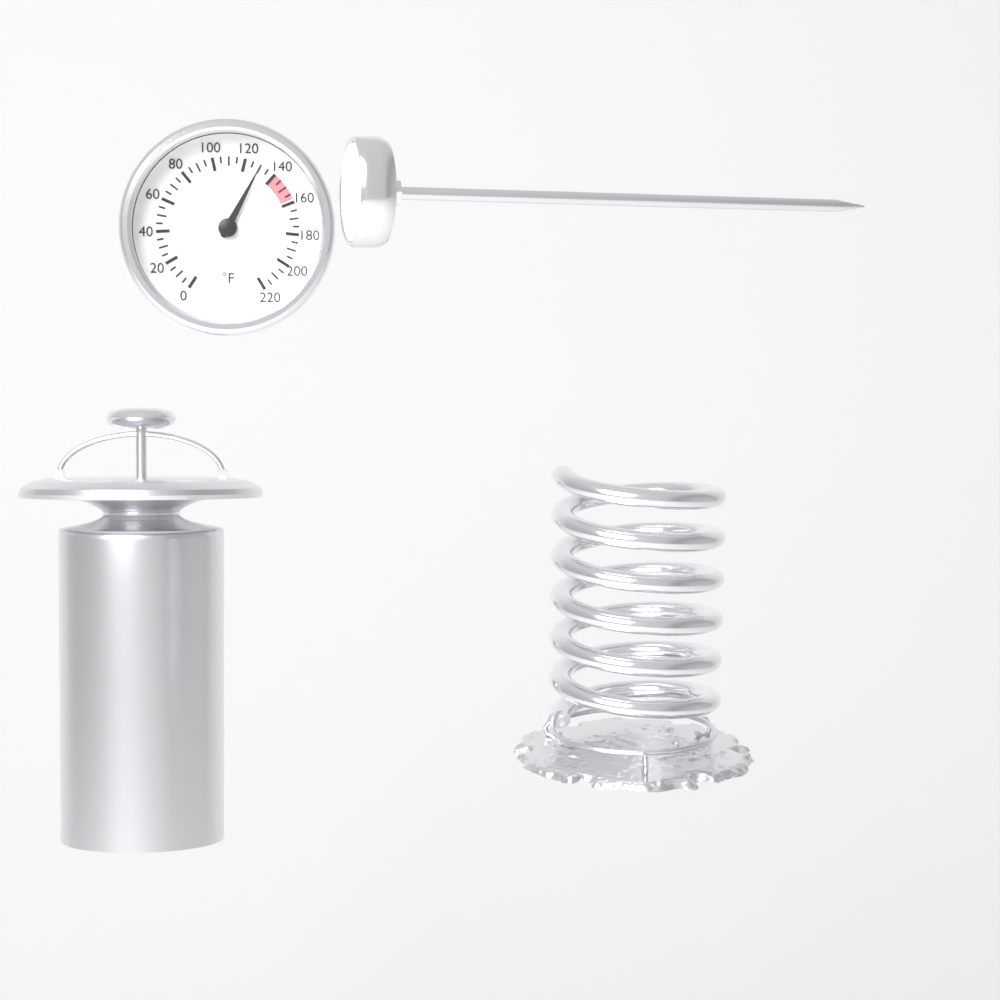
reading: 130 °F
